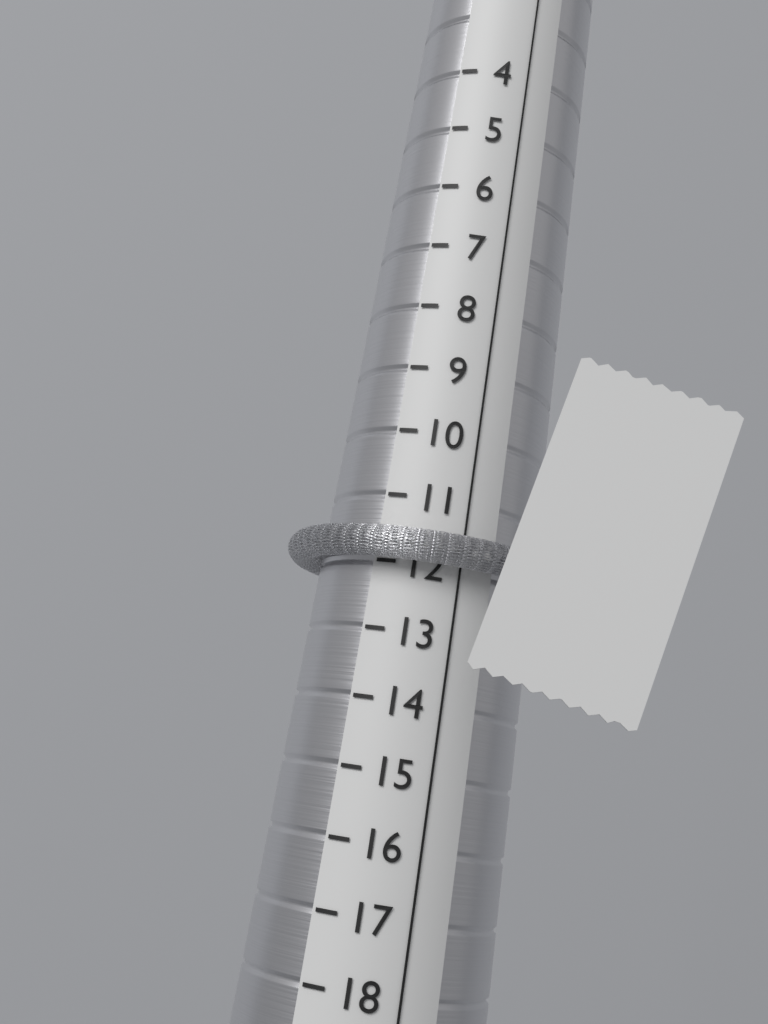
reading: 12 (no unit)
